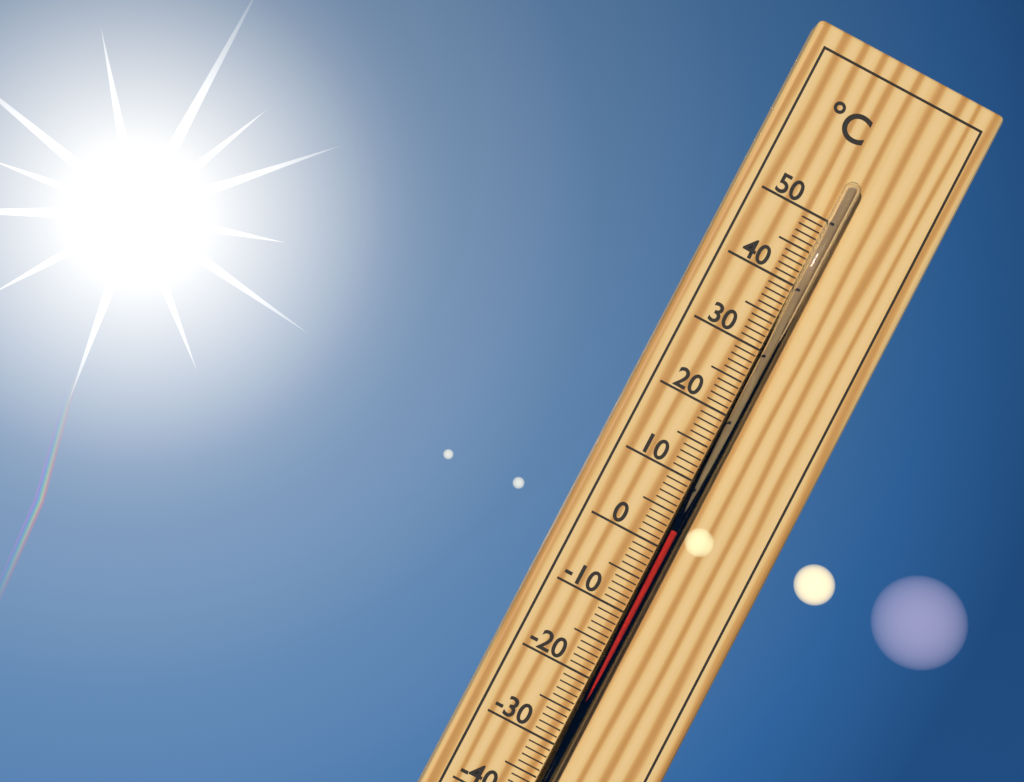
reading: 3 °C
